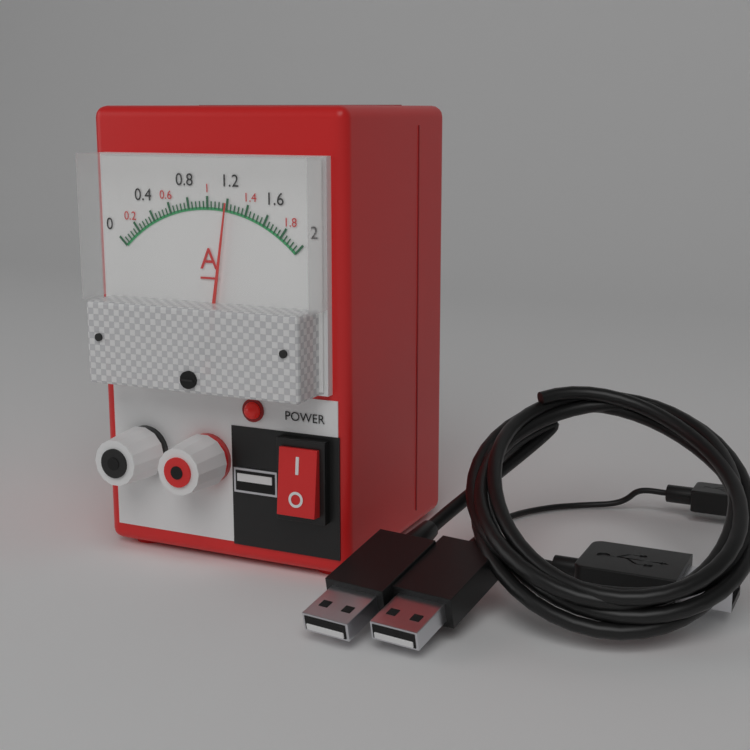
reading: 1.20 A
